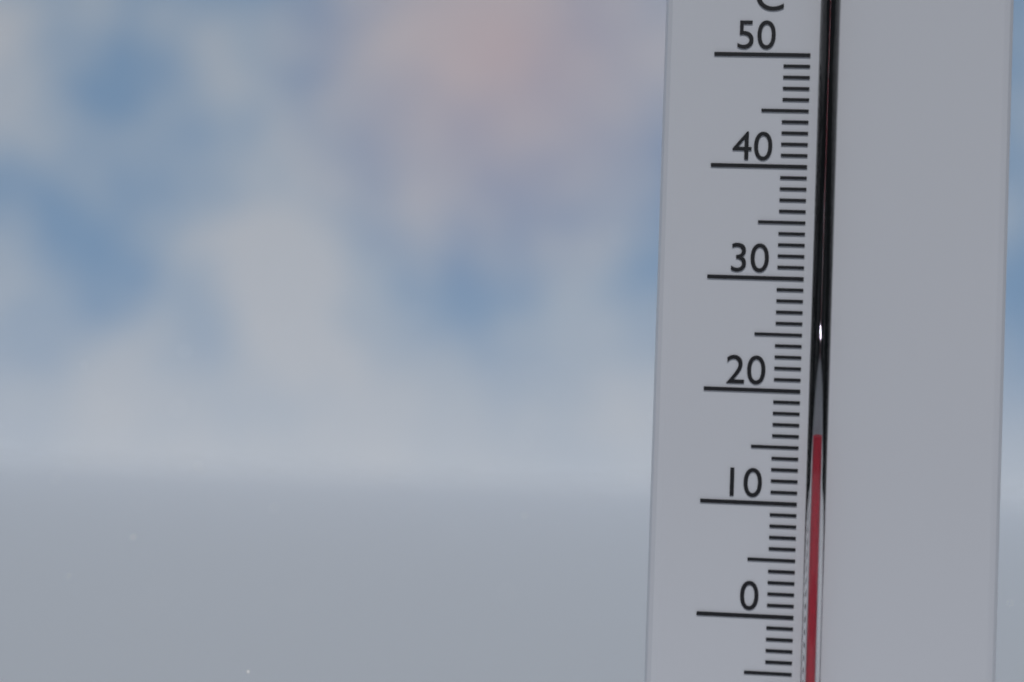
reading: 16 °C
